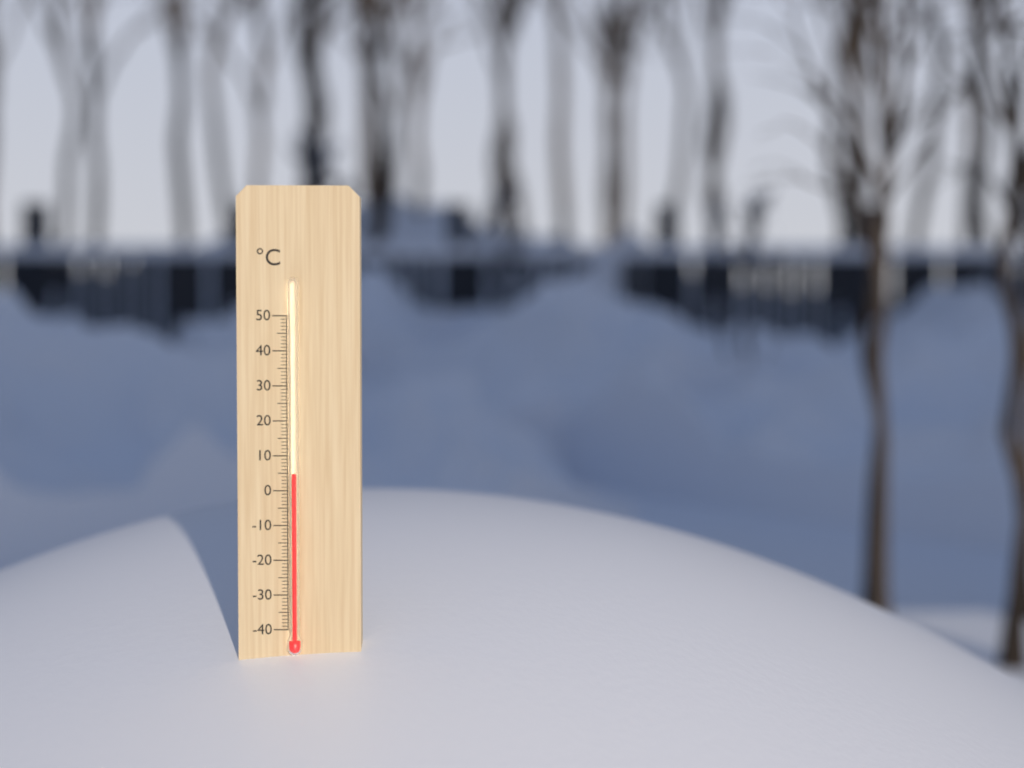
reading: 5 °C
